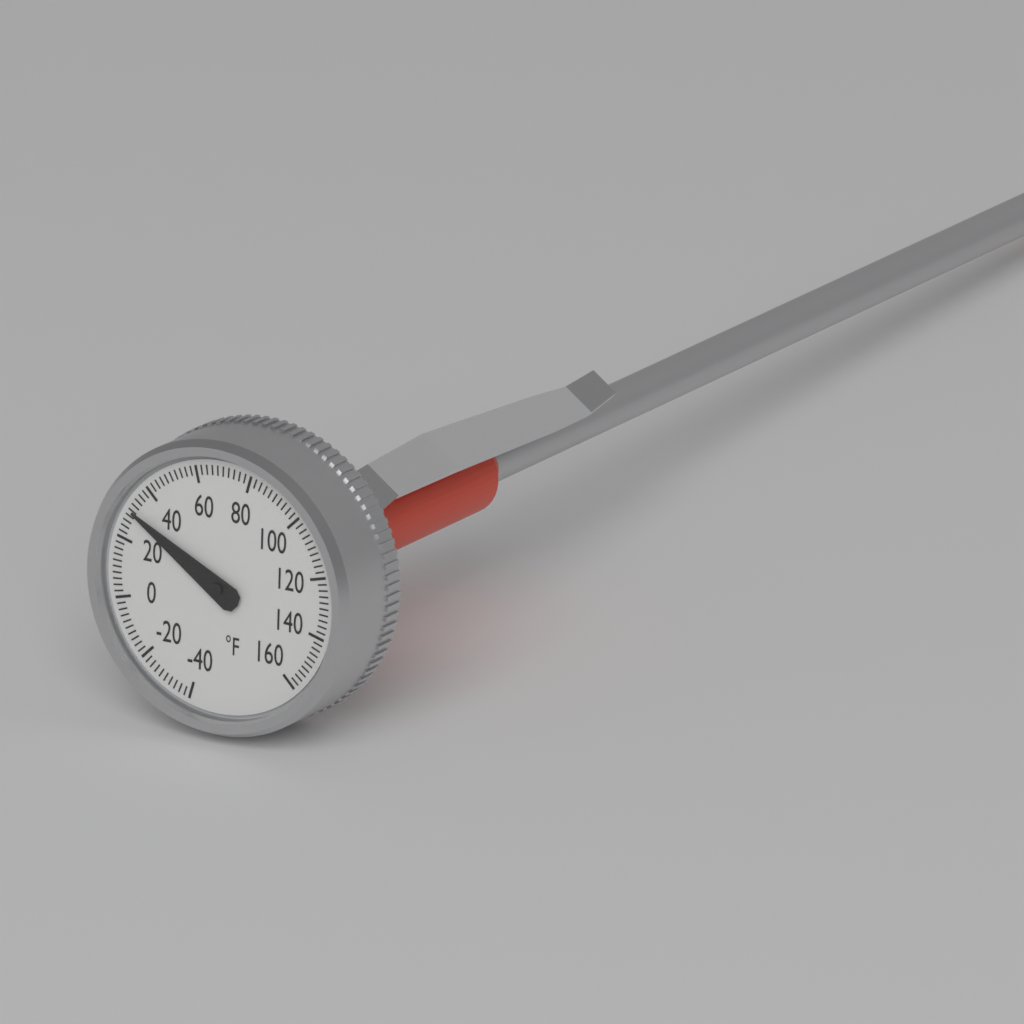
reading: 30 °F
